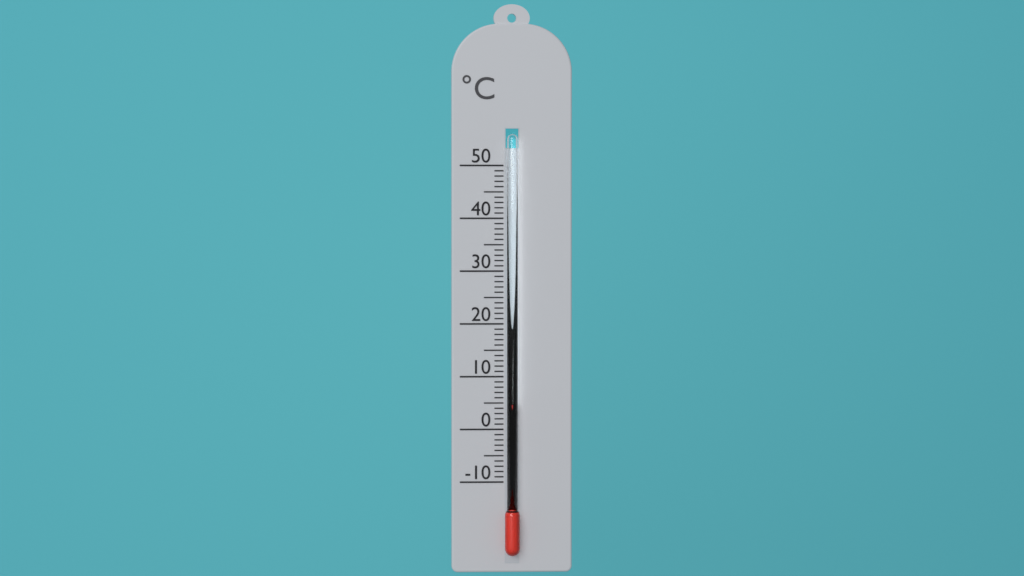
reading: 5 °C
